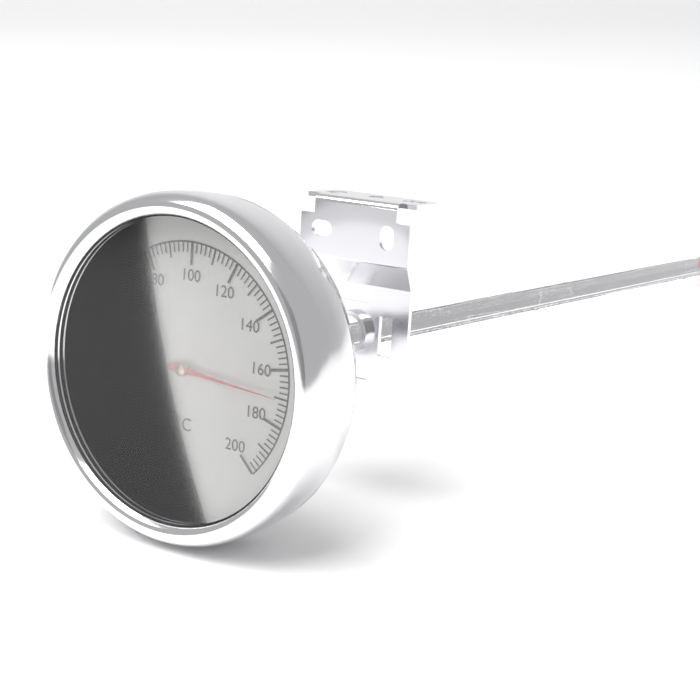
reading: 170 °C
